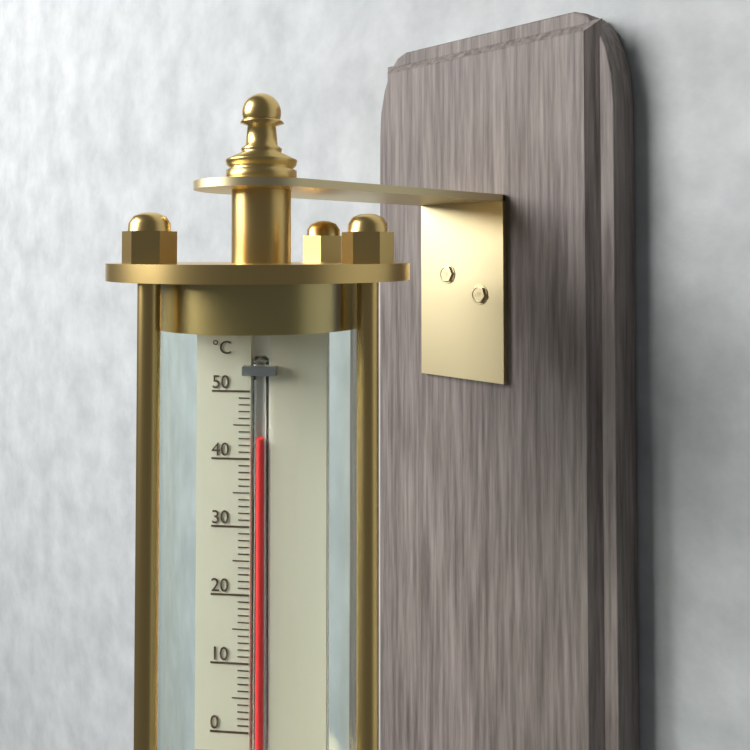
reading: 43 °C
